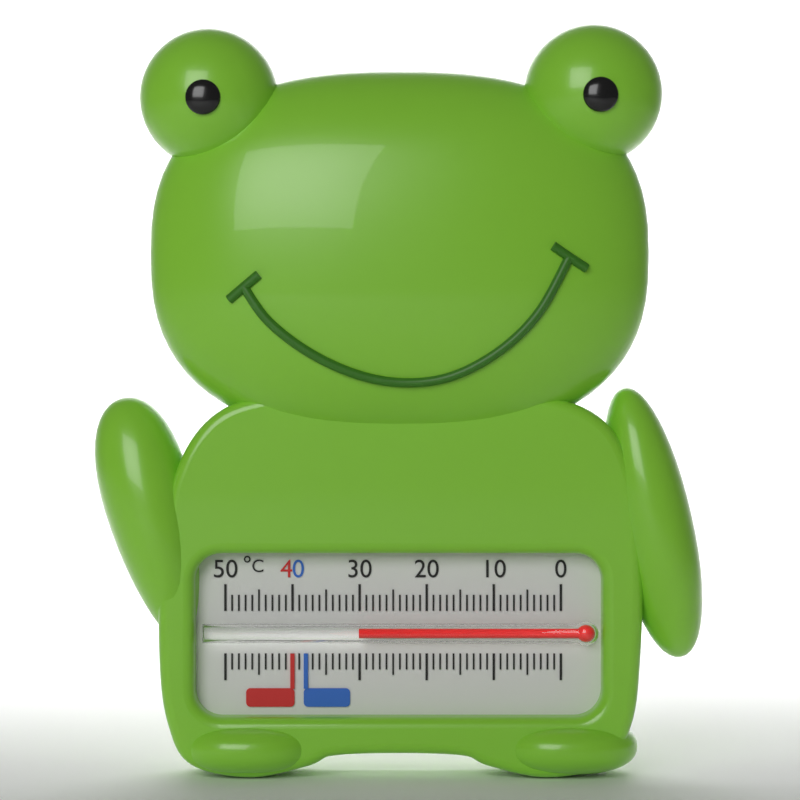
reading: 30 °C
